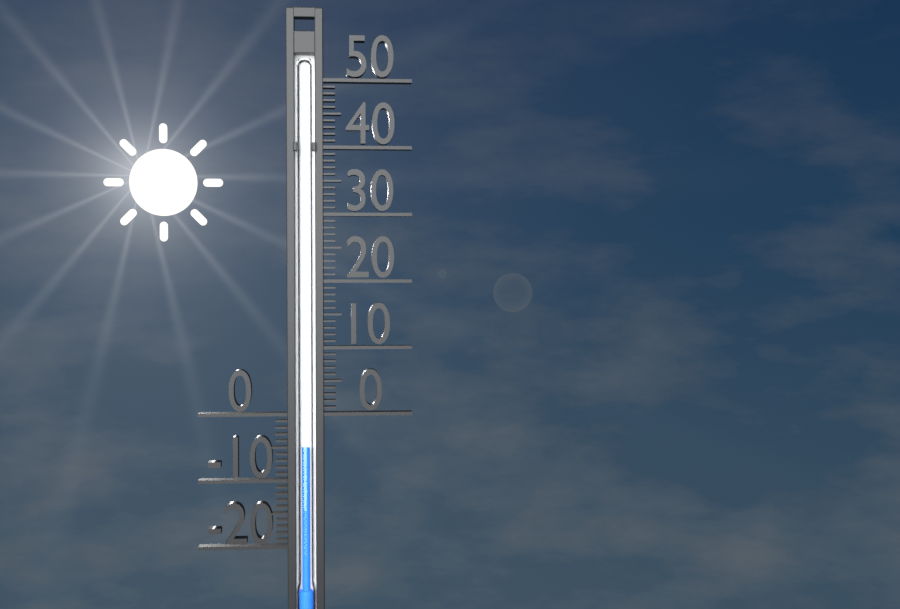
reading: -5 (no unit)
